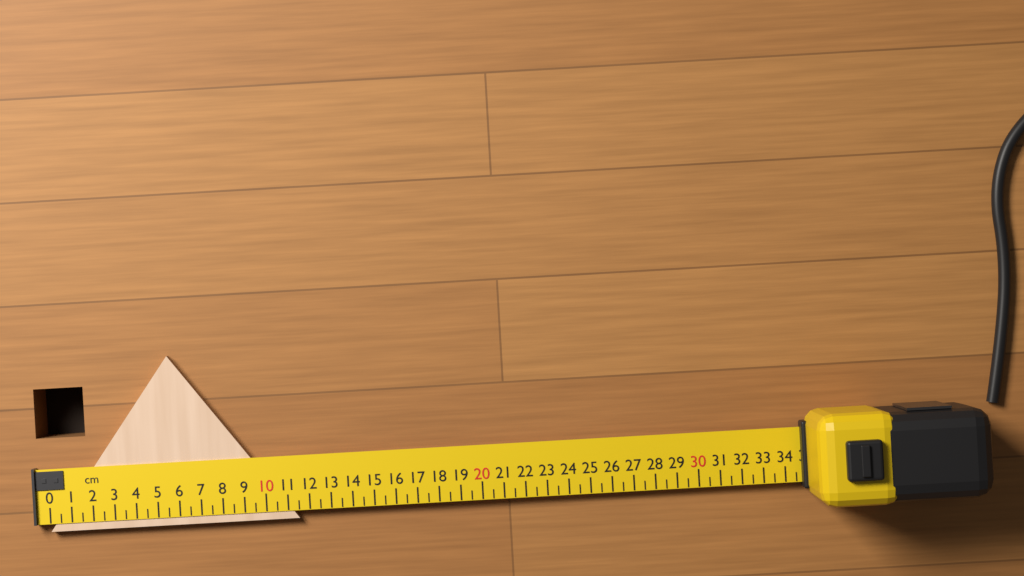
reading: 11.5 cm
